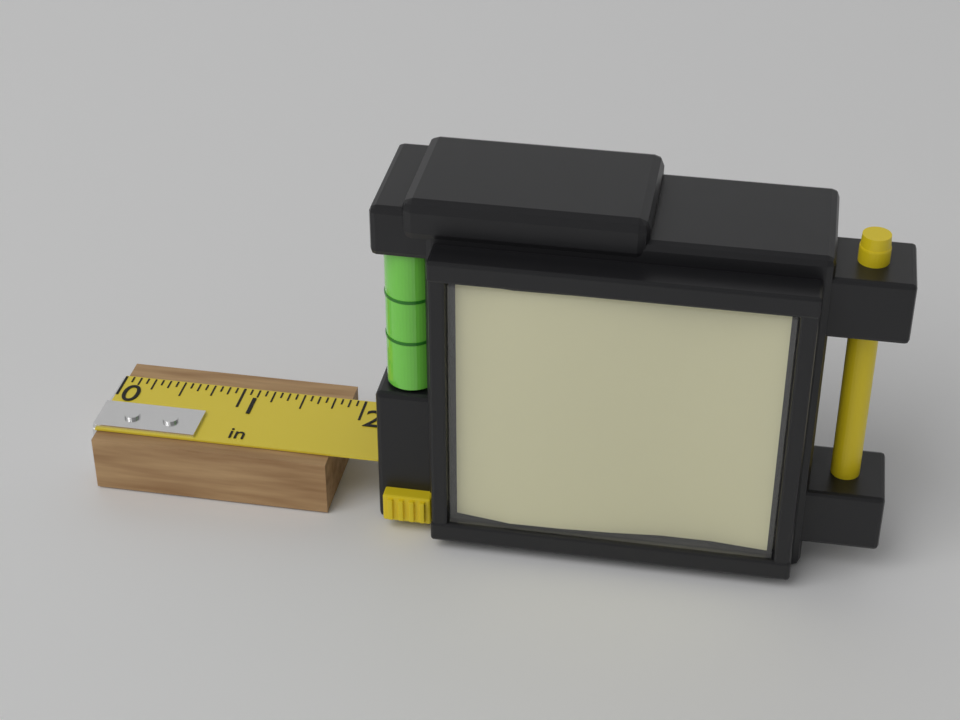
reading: 1.8750 in
